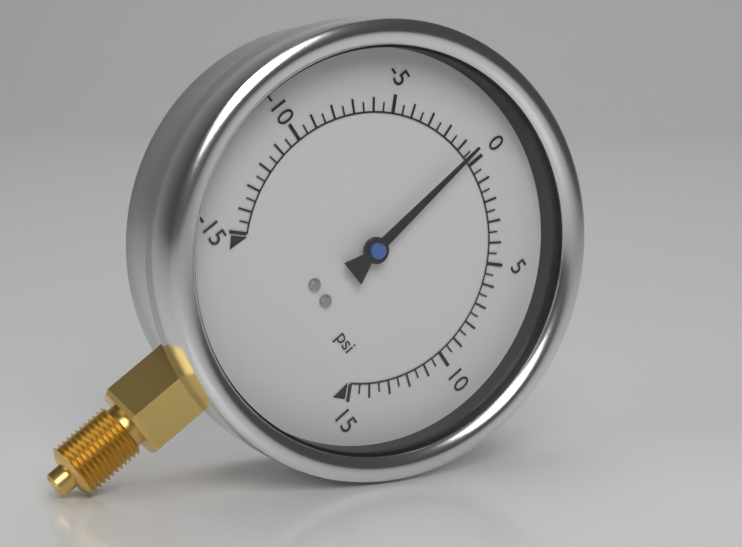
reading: -0.5 psi
